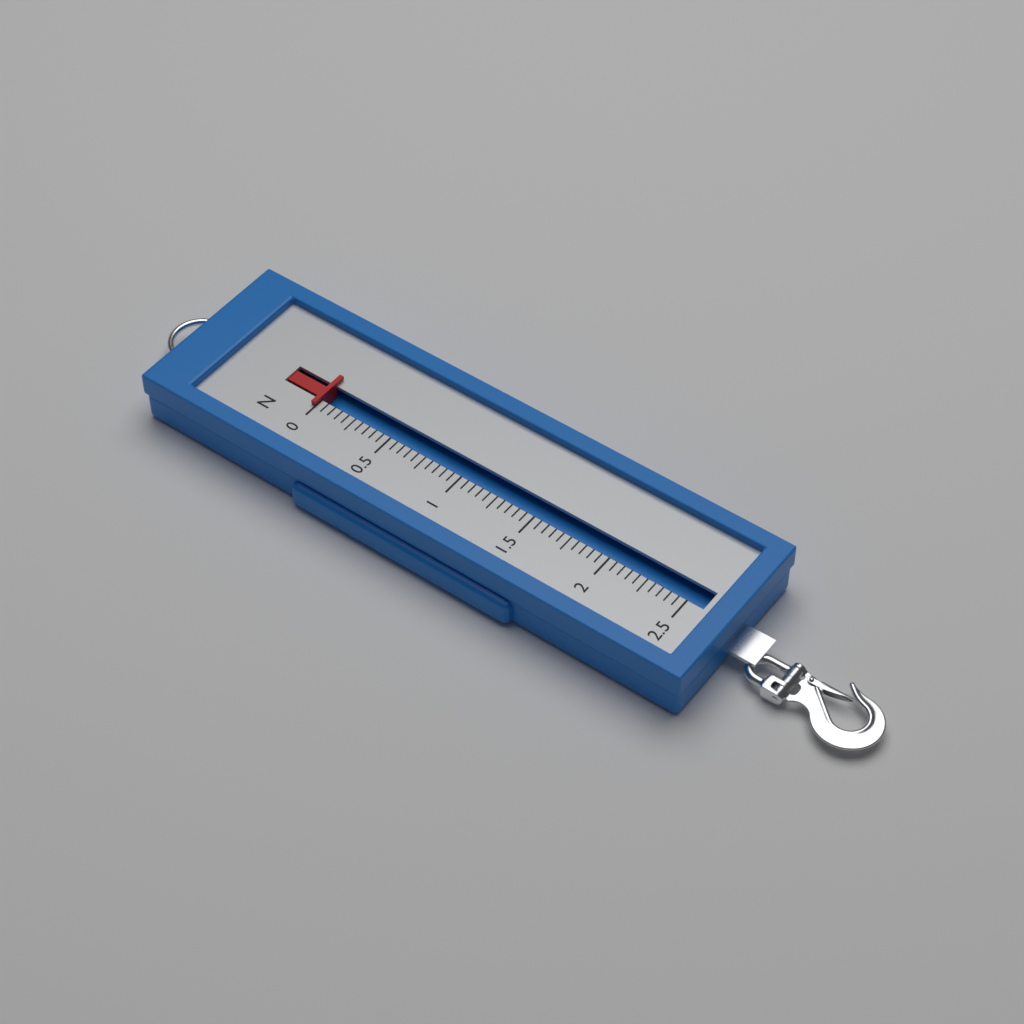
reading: 0.00 N
